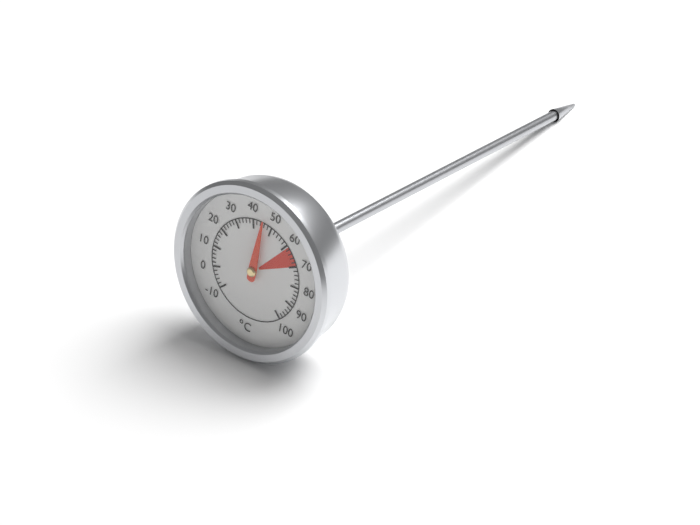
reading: 46 °C
